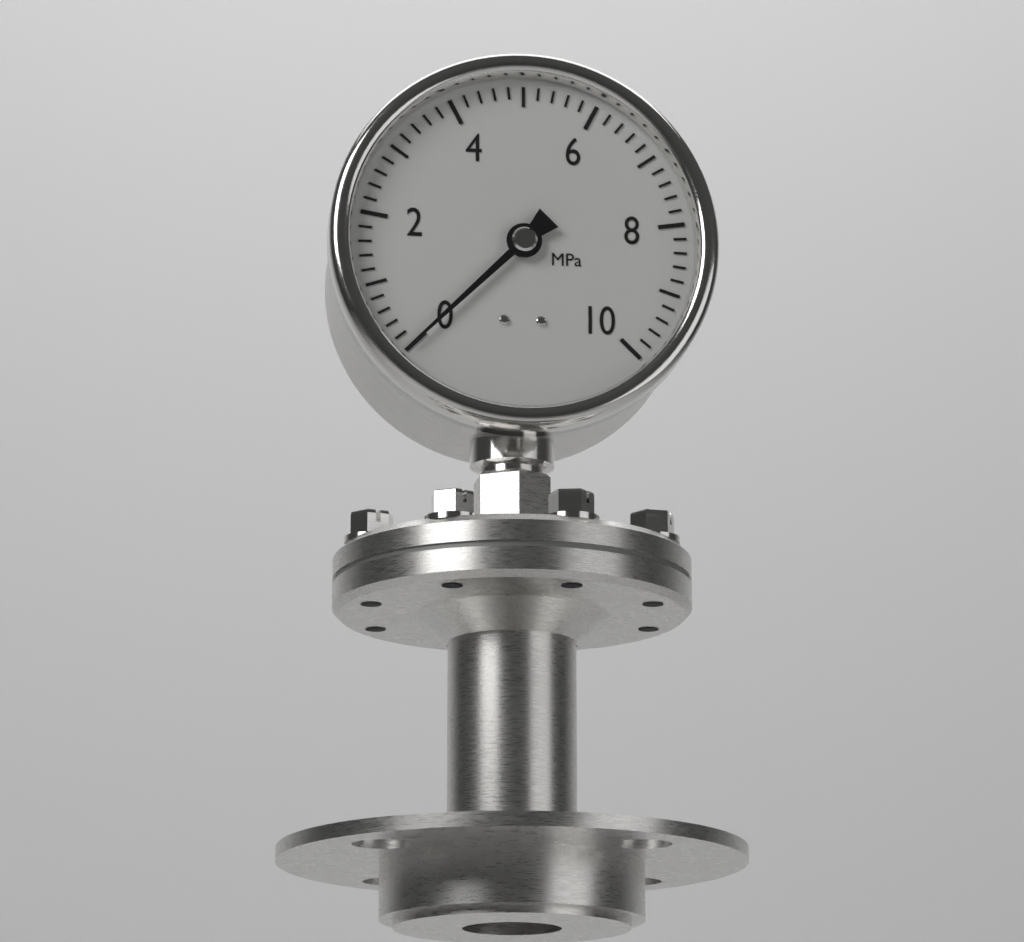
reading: 0.0 MPa
